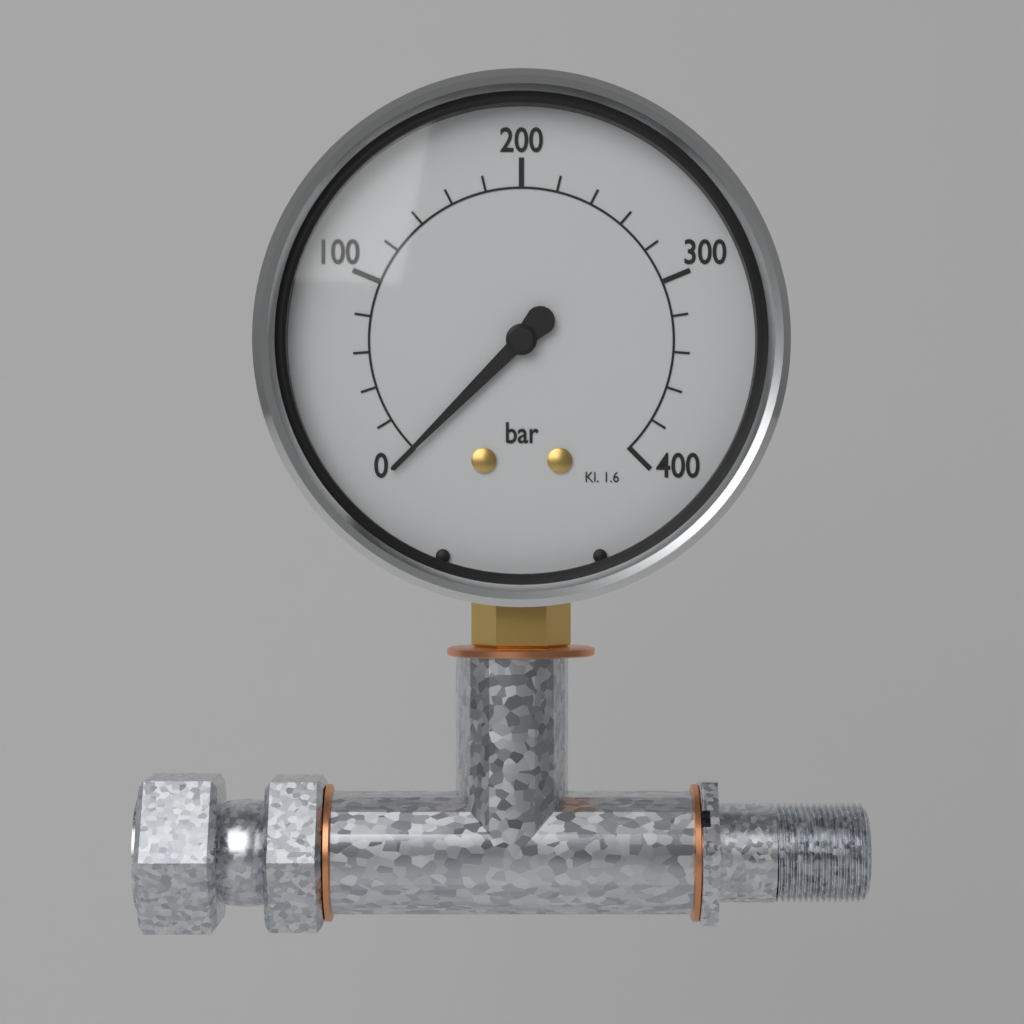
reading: 0 bar
